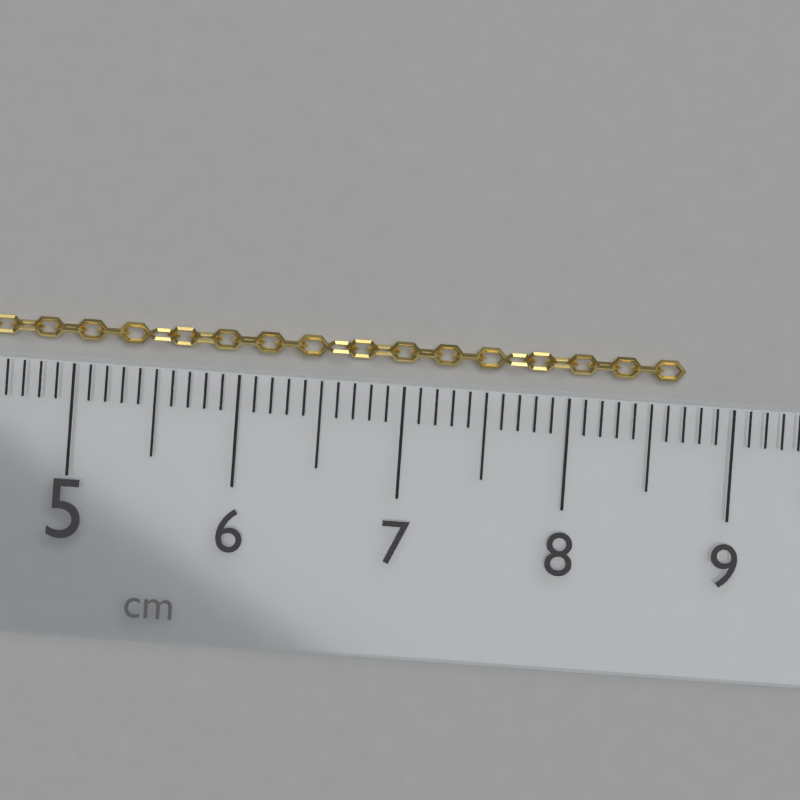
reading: 8.7 cm
